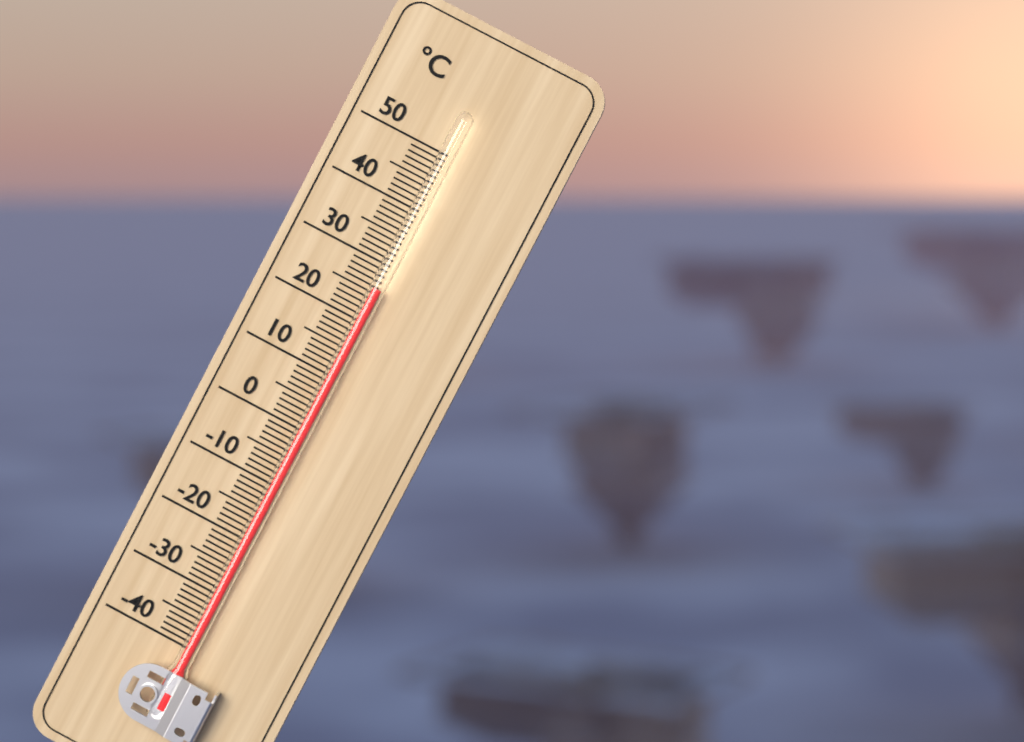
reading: 26 °C
